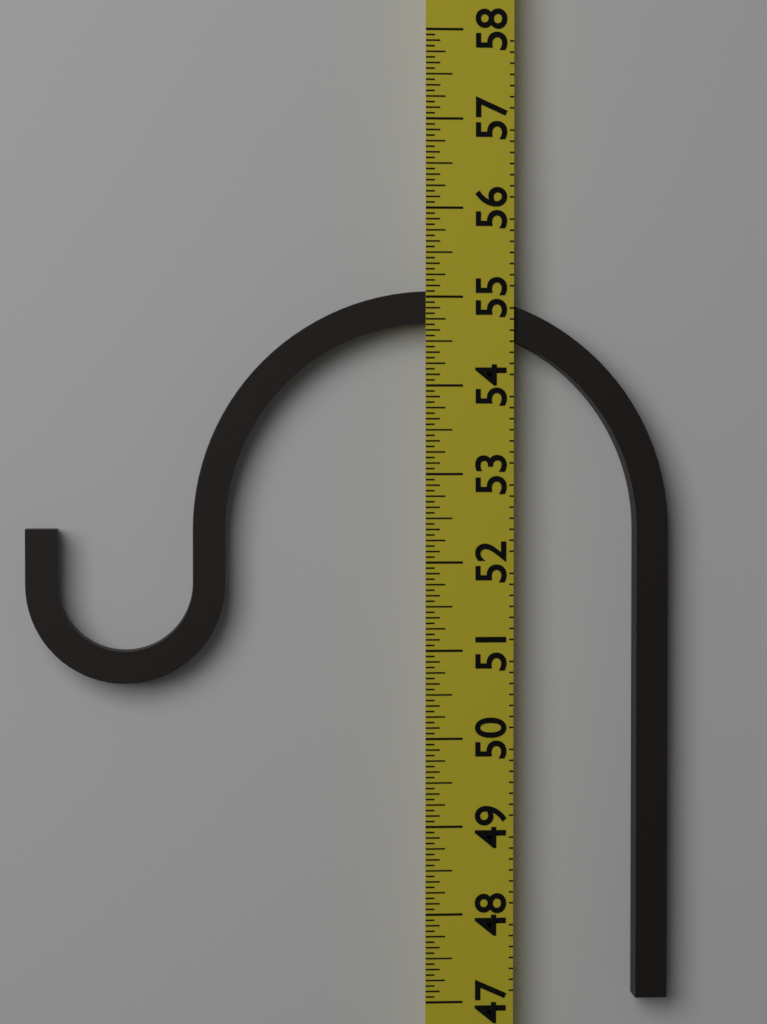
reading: 55.0625 (no unit)
